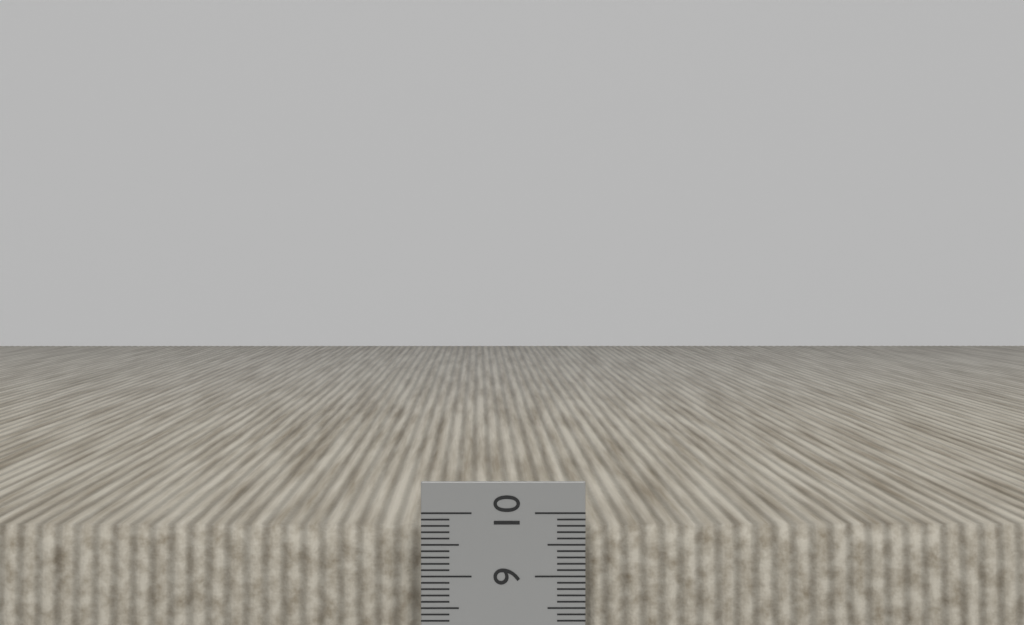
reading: 9.8 cm
